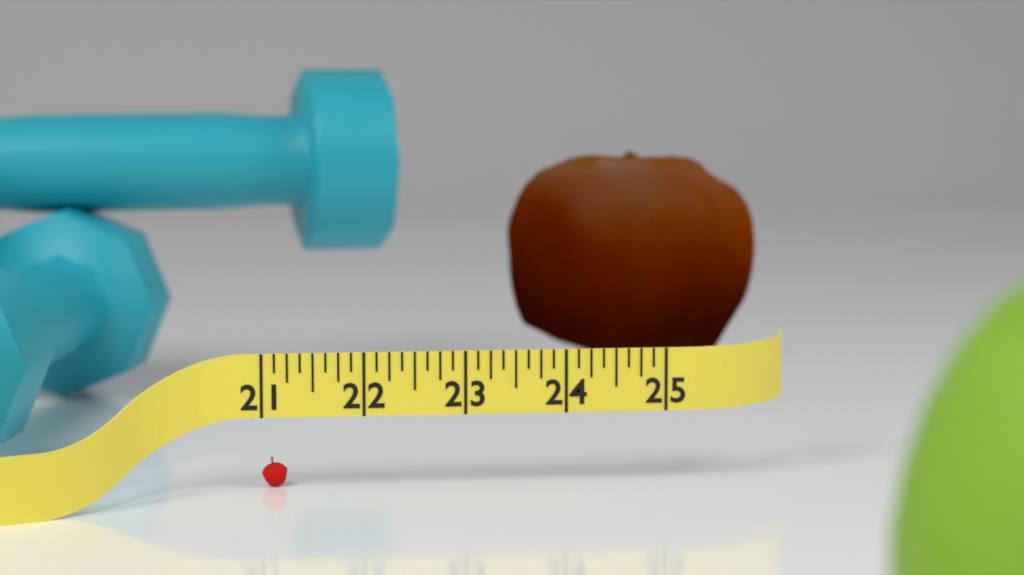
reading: 21.250 (no unit)
